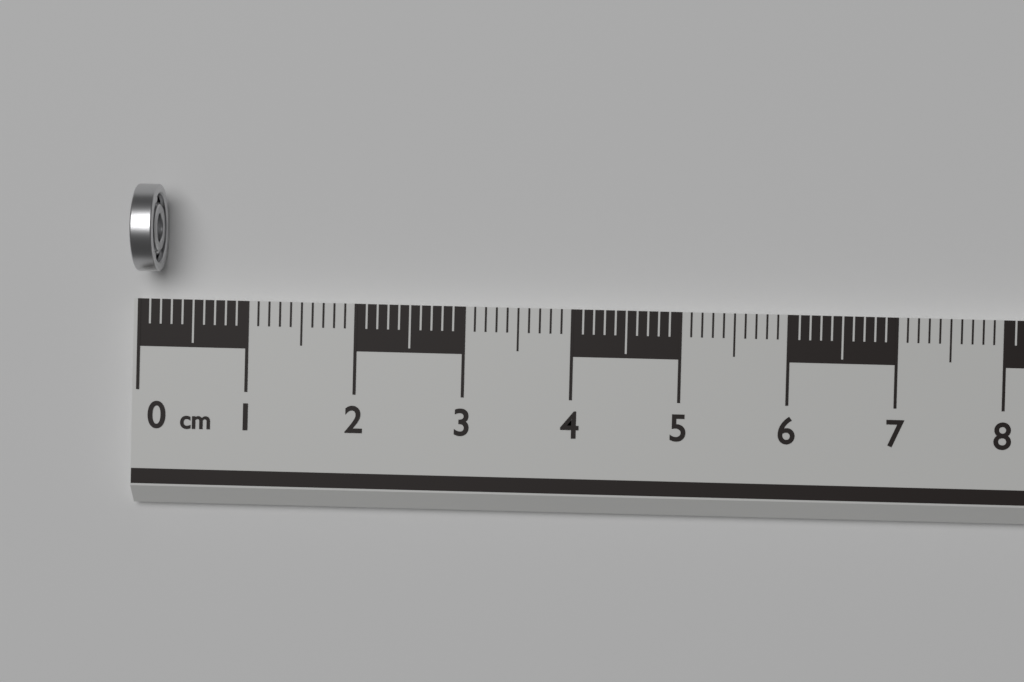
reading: 0.2 cm
